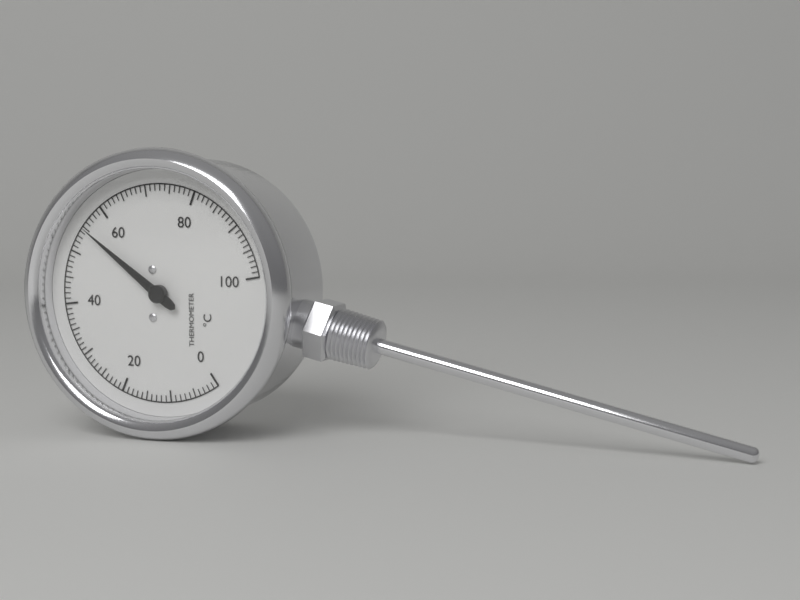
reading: 55 °C
